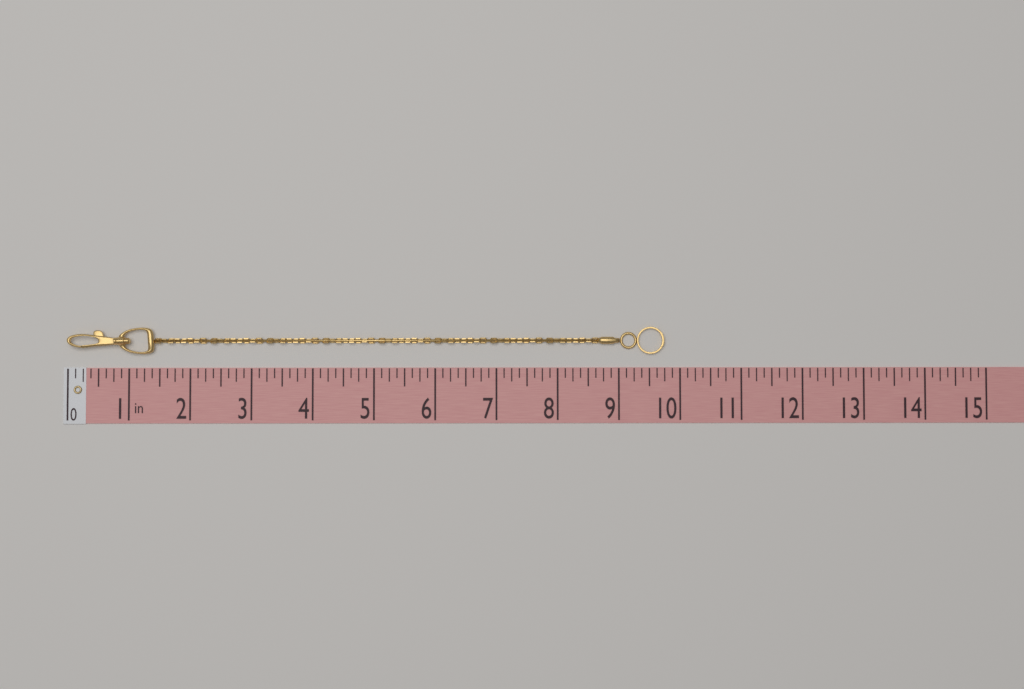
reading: 9.750 in
